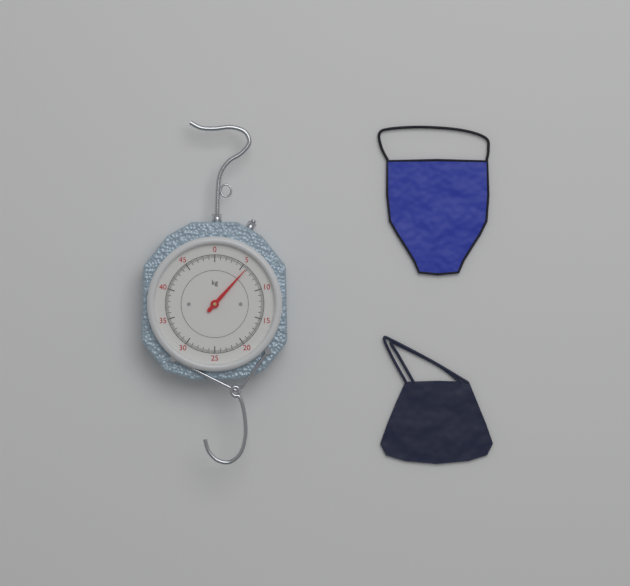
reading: 5.8 kg
